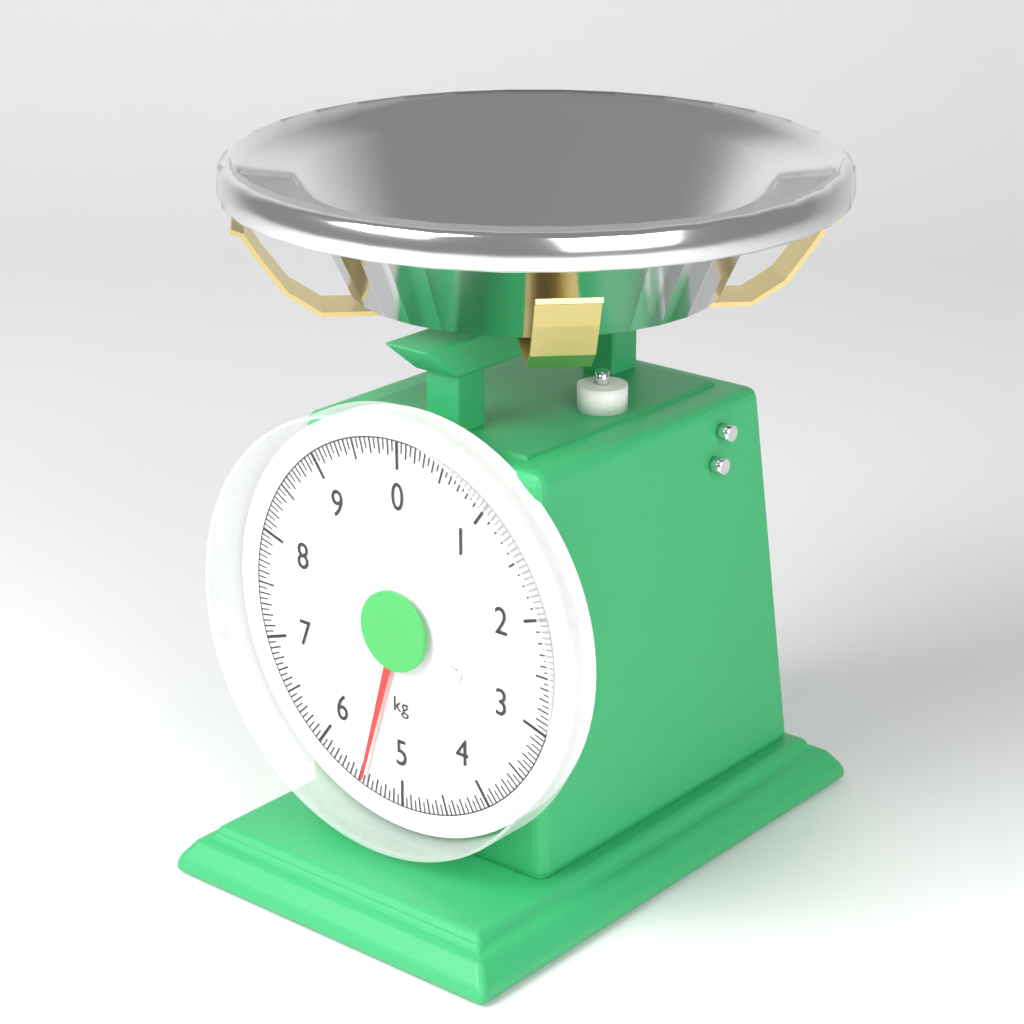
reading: 5.45 kg
